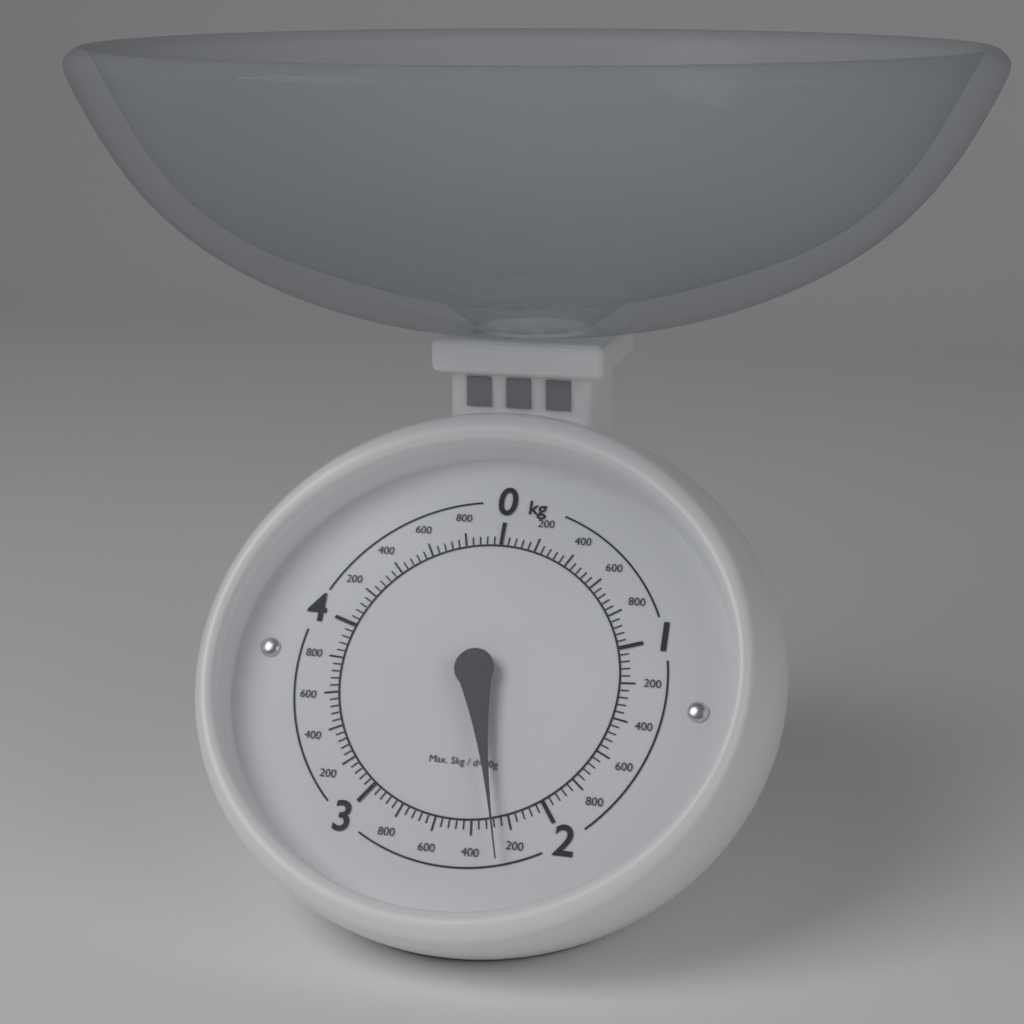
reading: 2.28 kg
